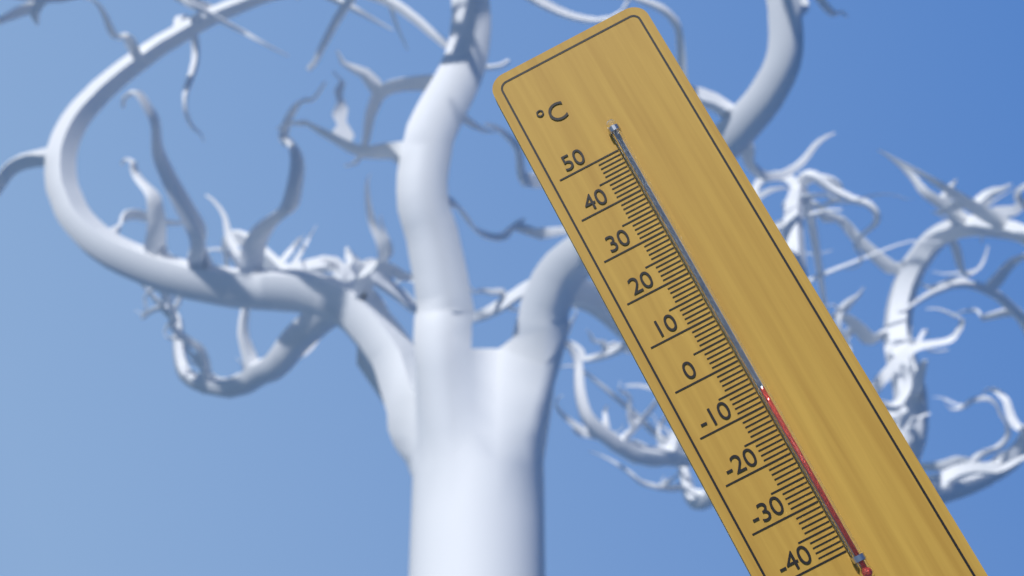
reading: -7 °C
